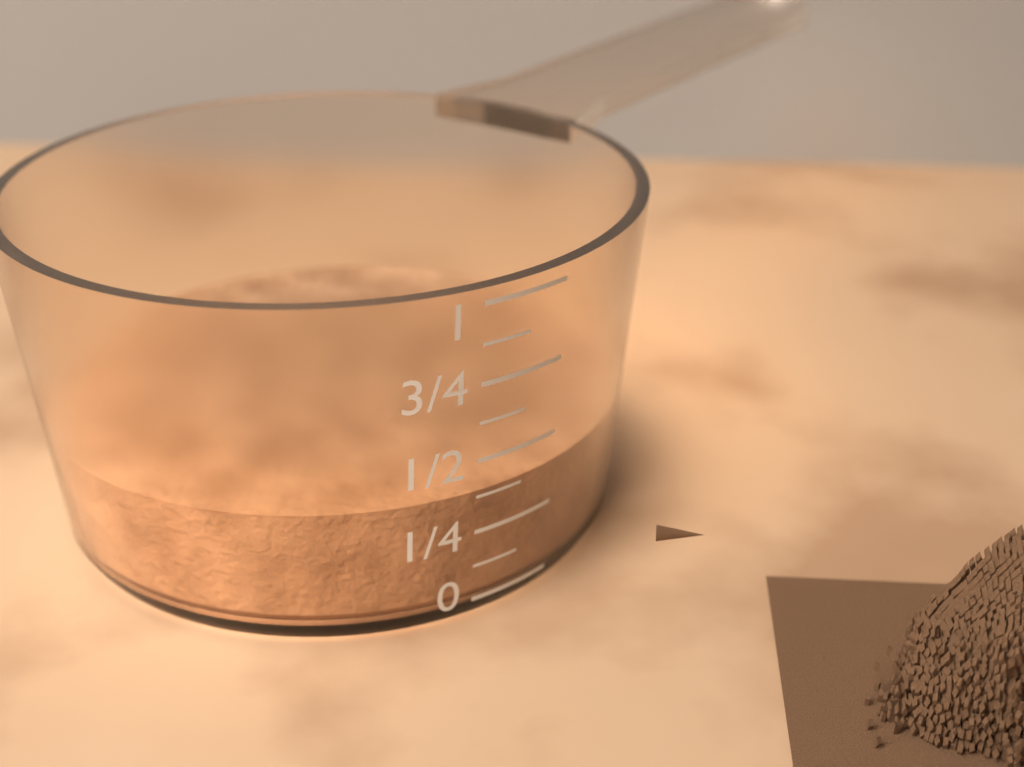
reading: 0.375 (no unit)
